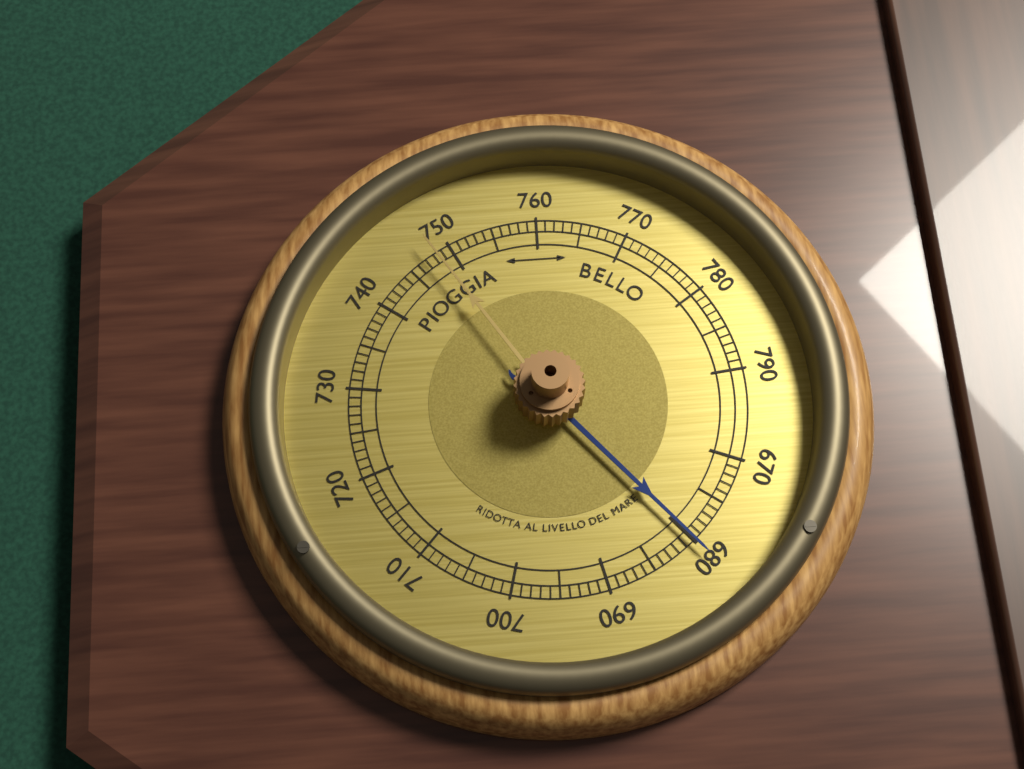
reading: 680 (no unit)
